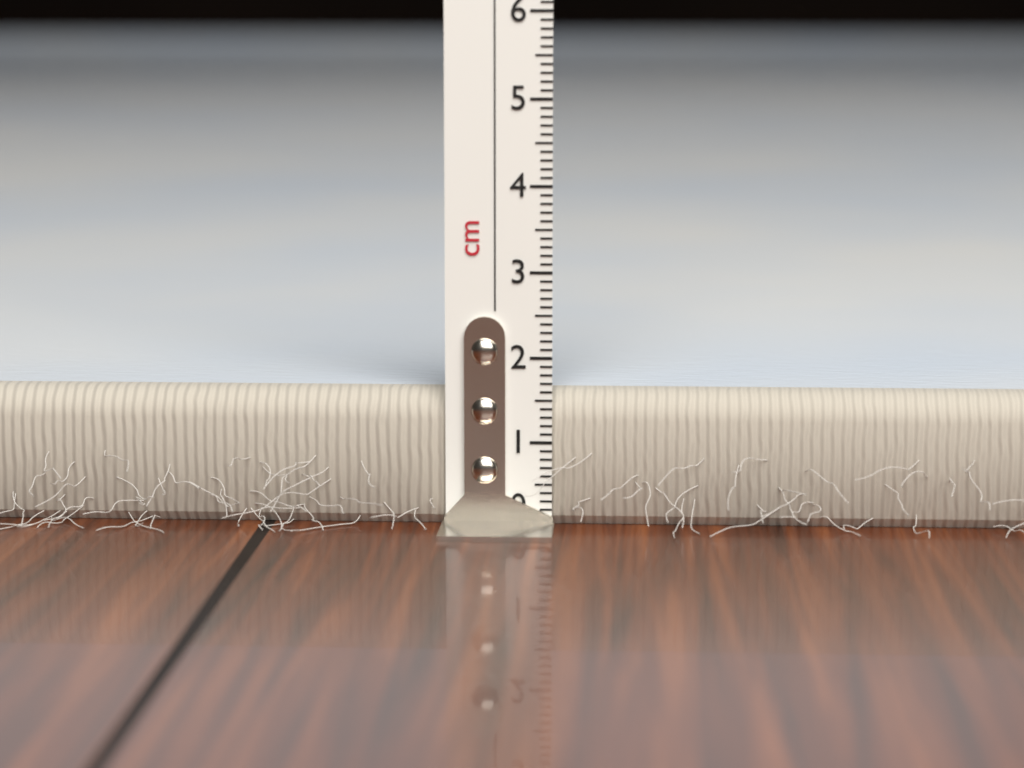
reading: 1.6 cm
